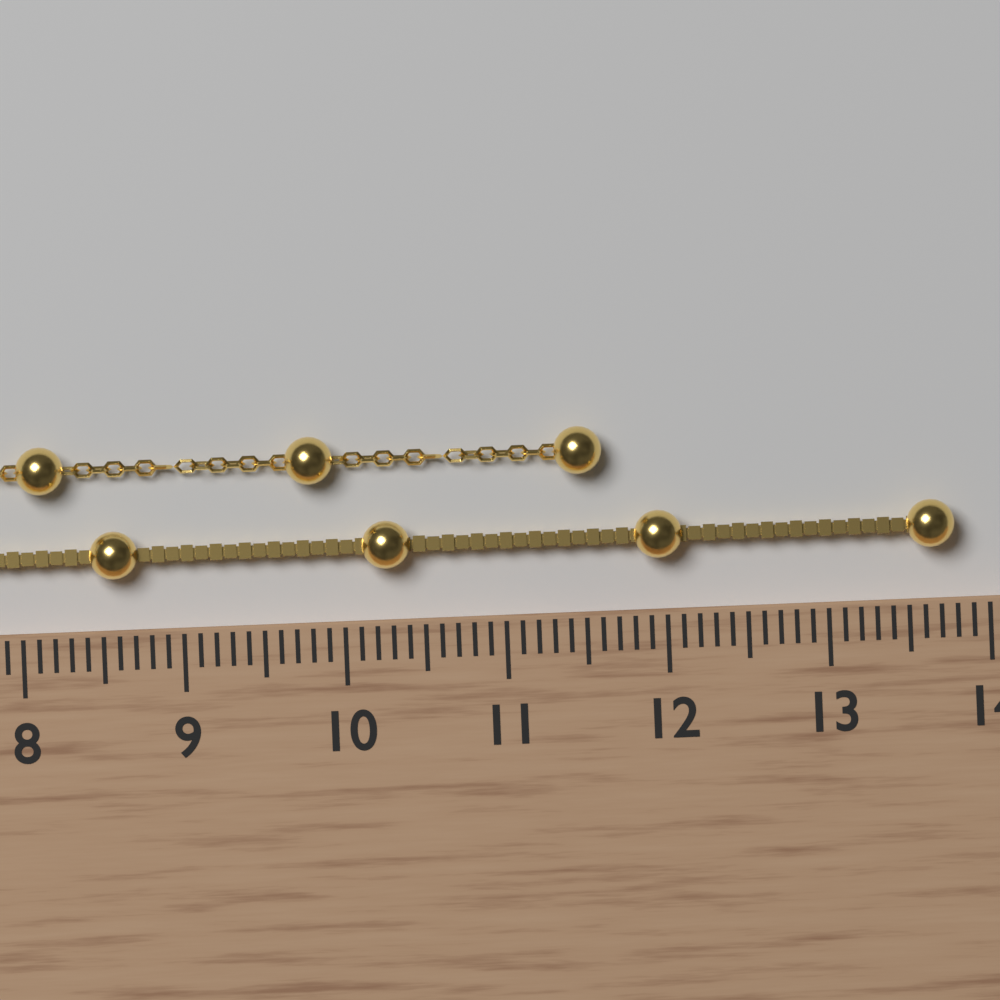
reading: 13.8 cm
